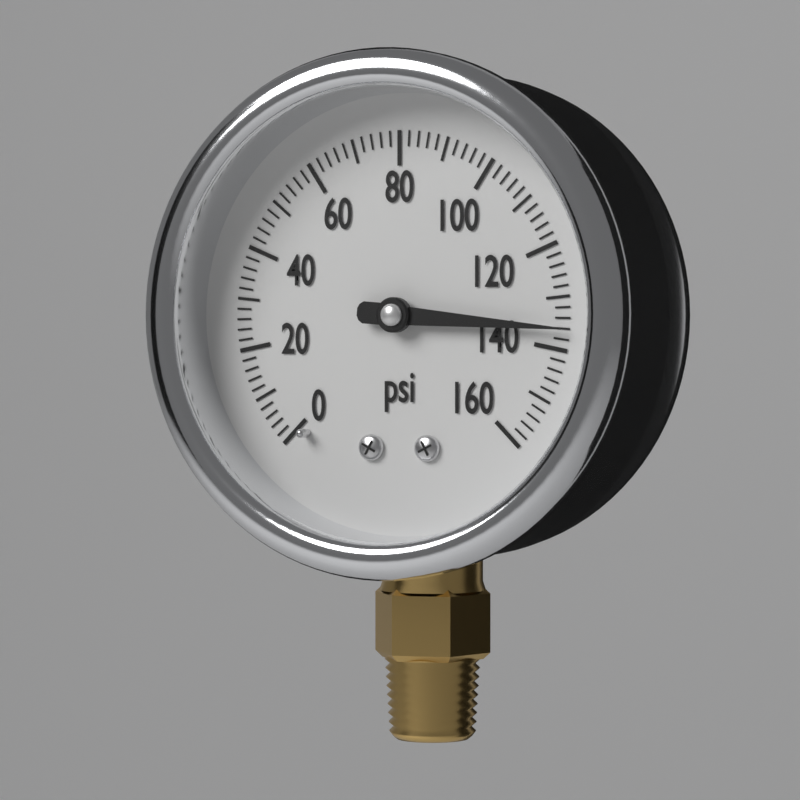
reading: 136 psi
